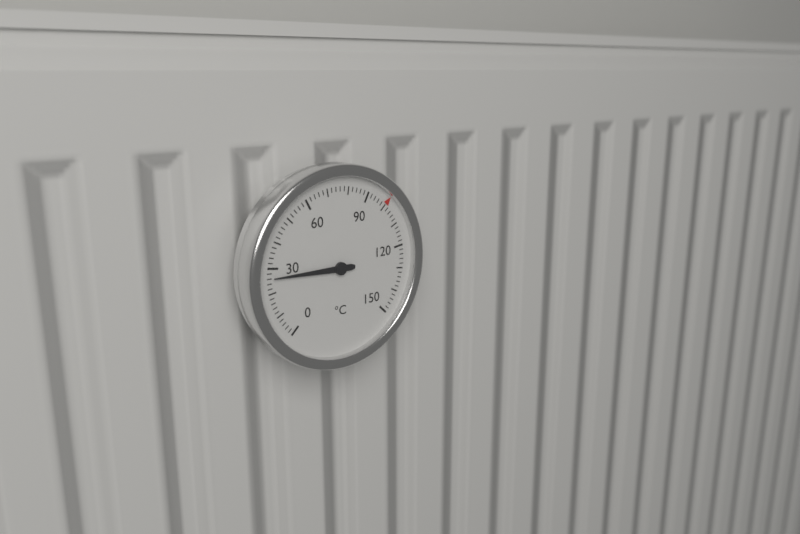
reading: 26 °C
